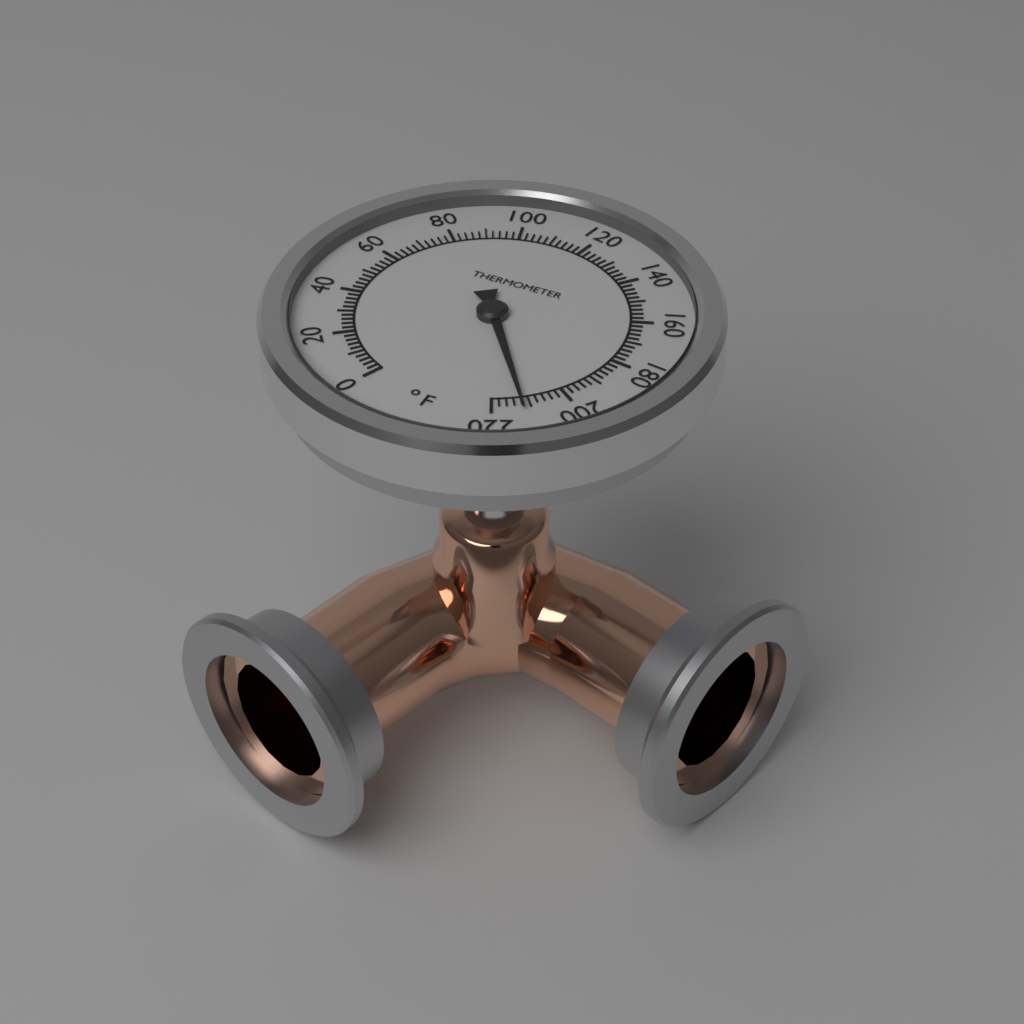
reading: 212 °F
